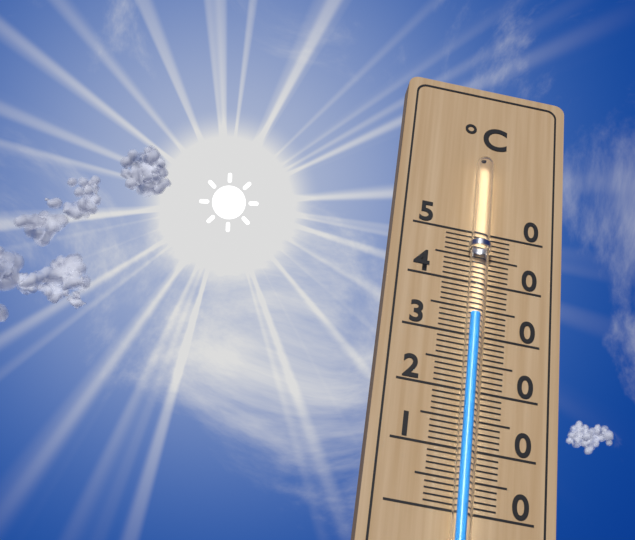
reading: 33 °C
